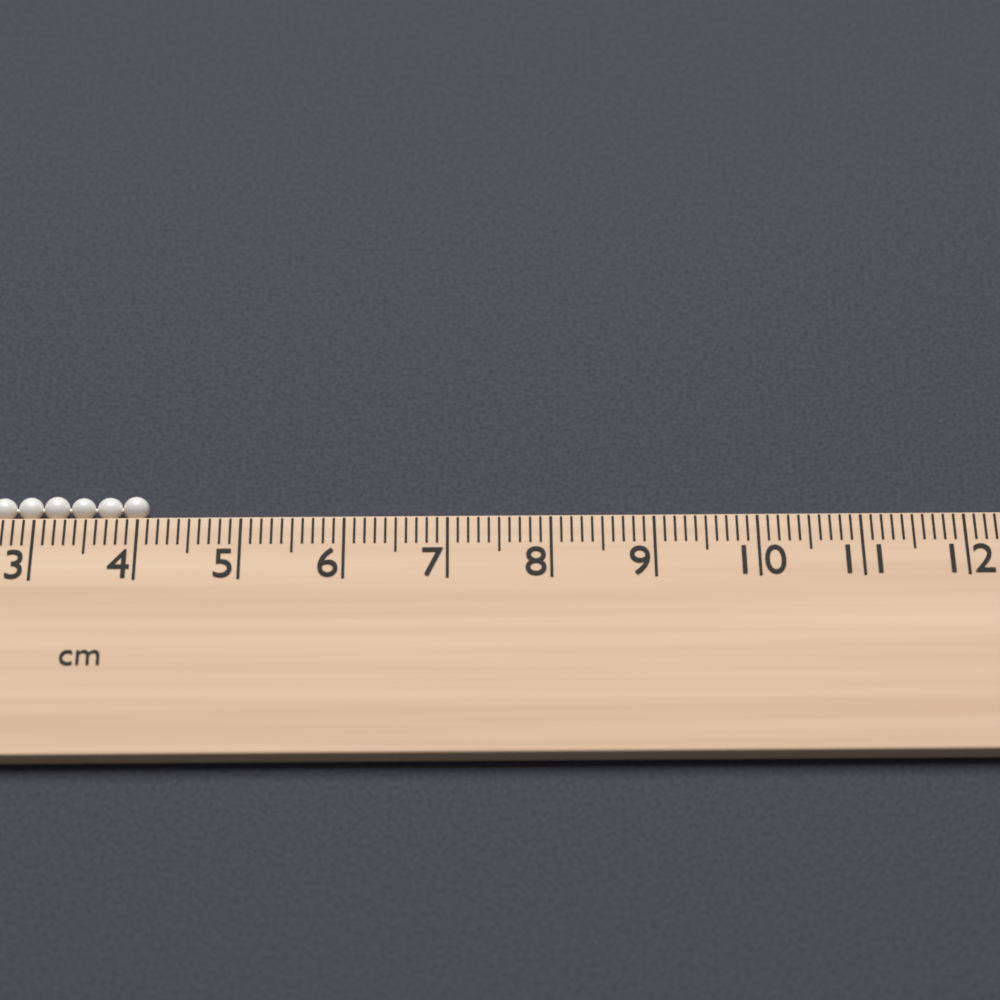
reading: 4.1 cm
